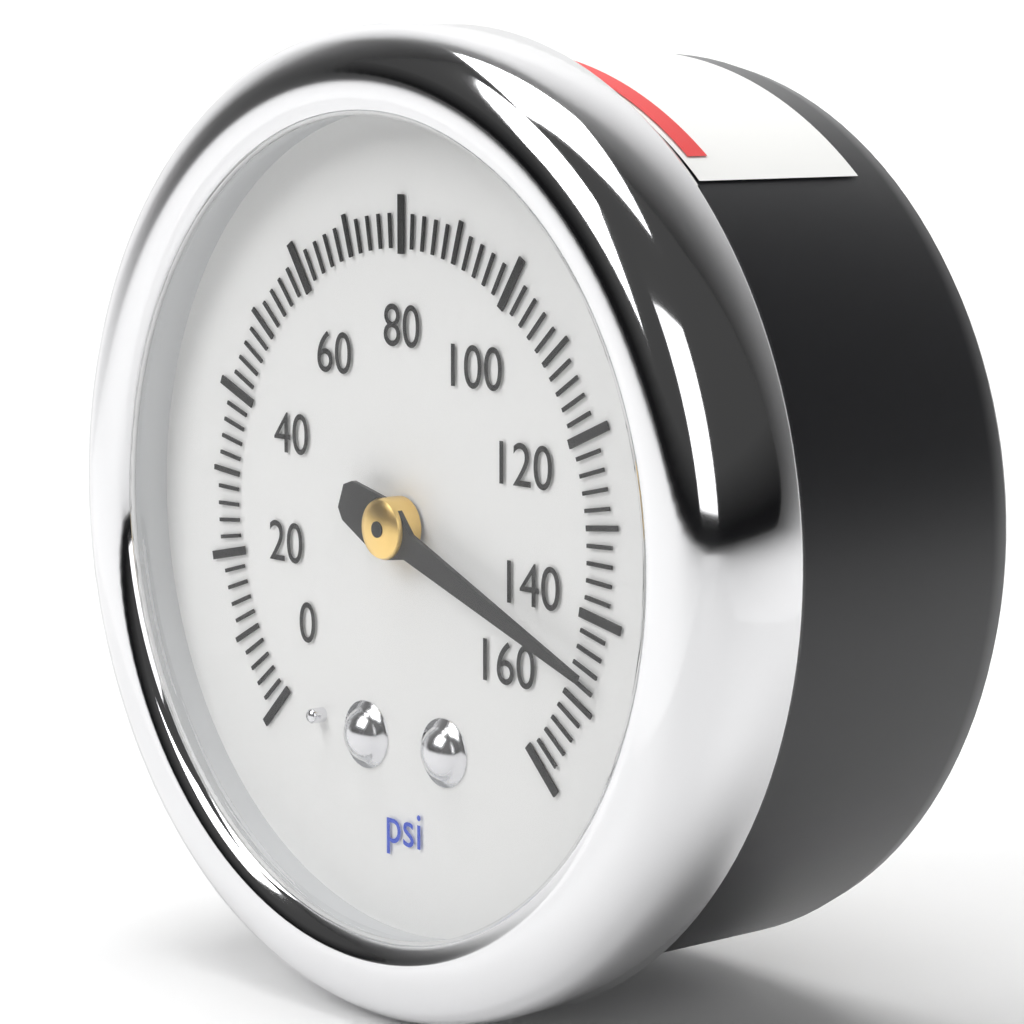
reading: 146 psi
